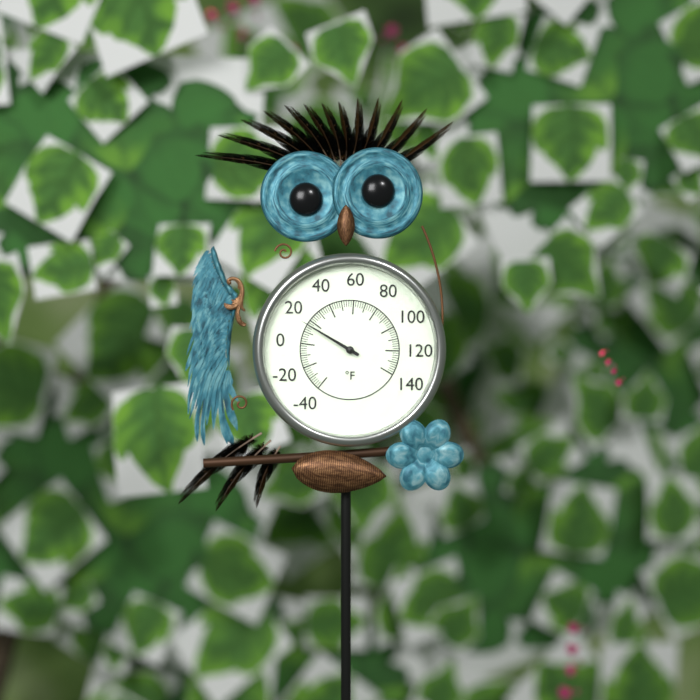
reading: 16 °F
